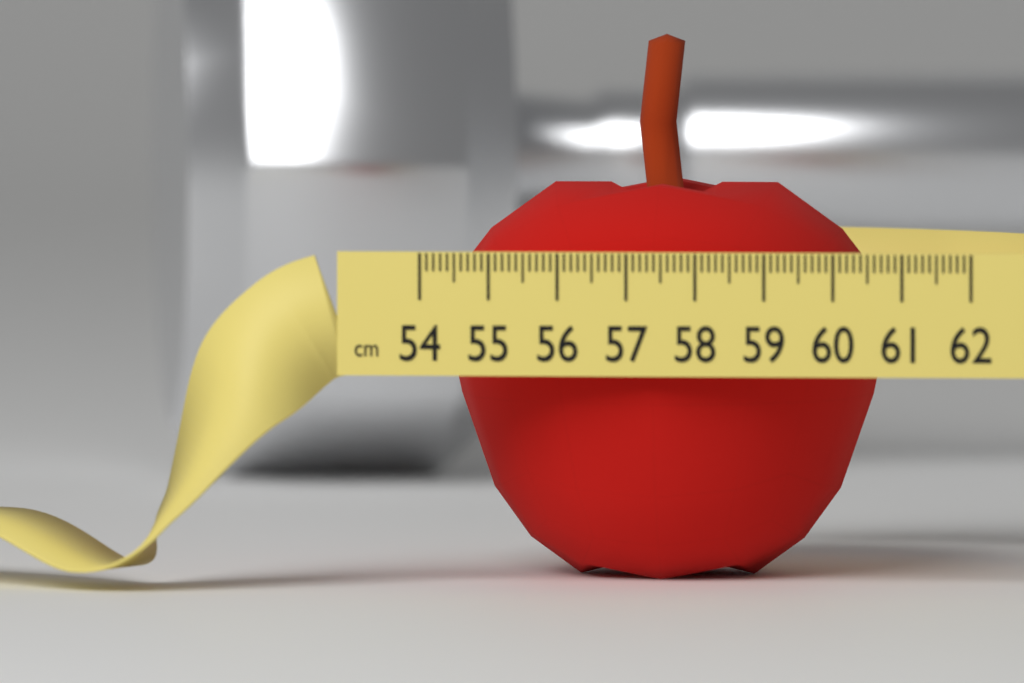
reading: 60.7 cm
